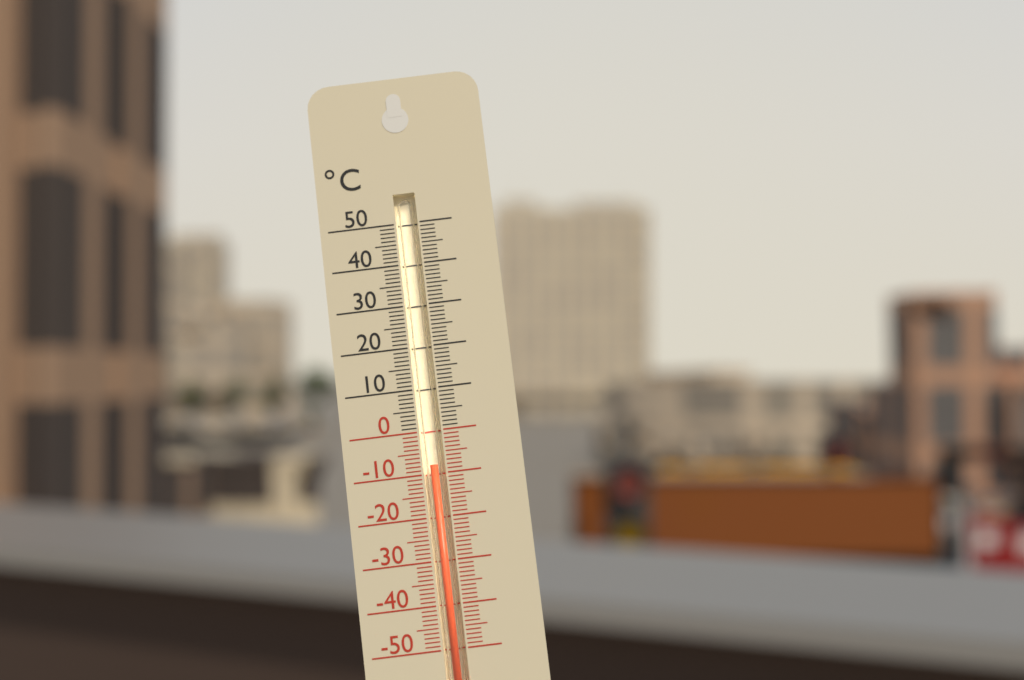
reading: -8 °C
